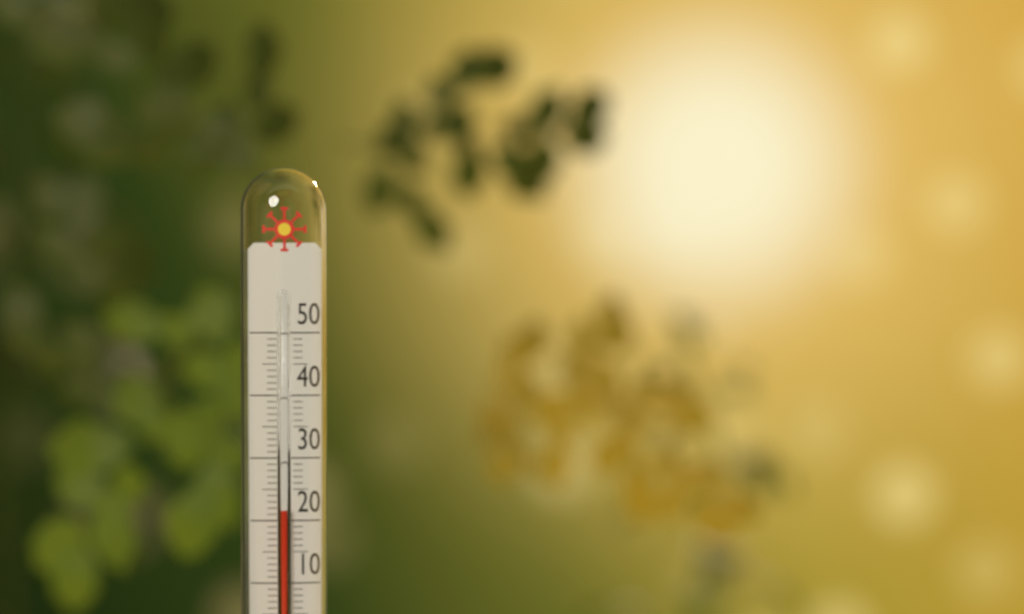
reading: 22 °C
